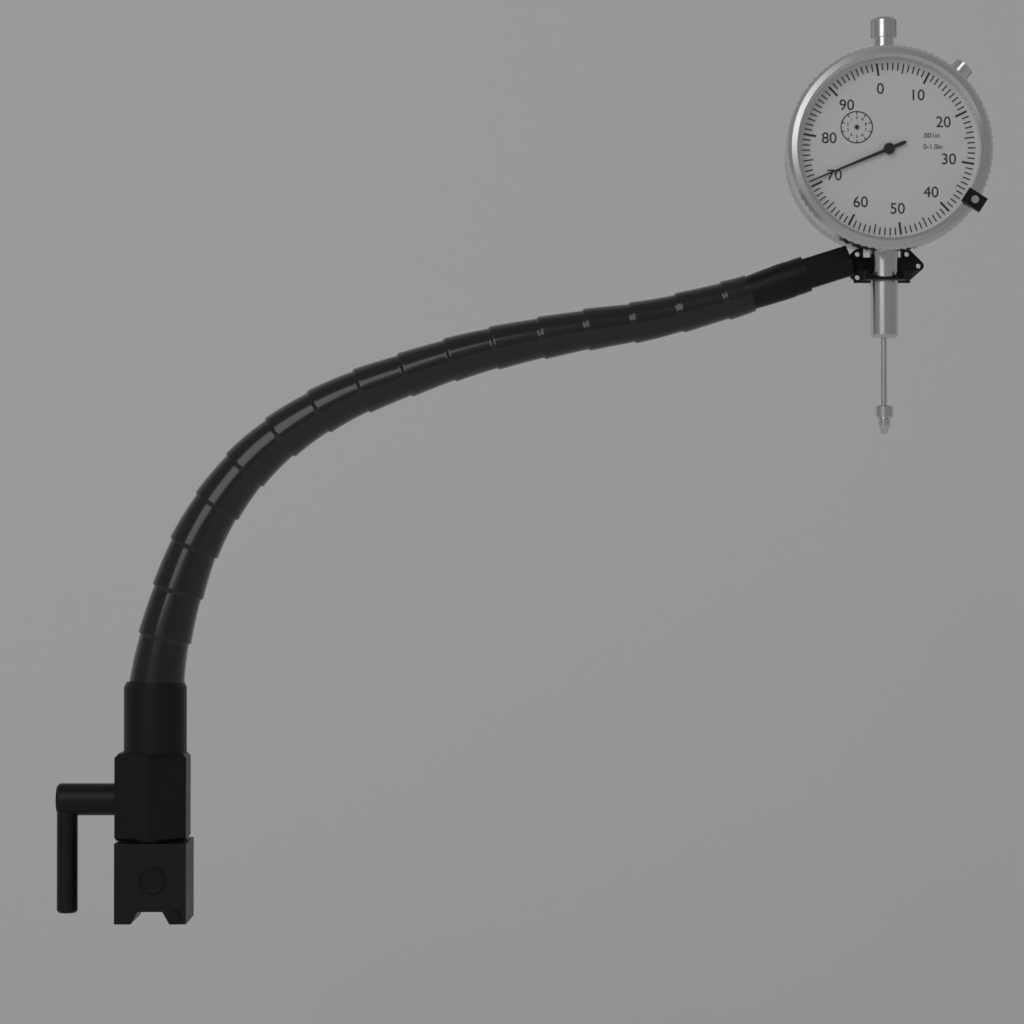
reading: 0.071 in
